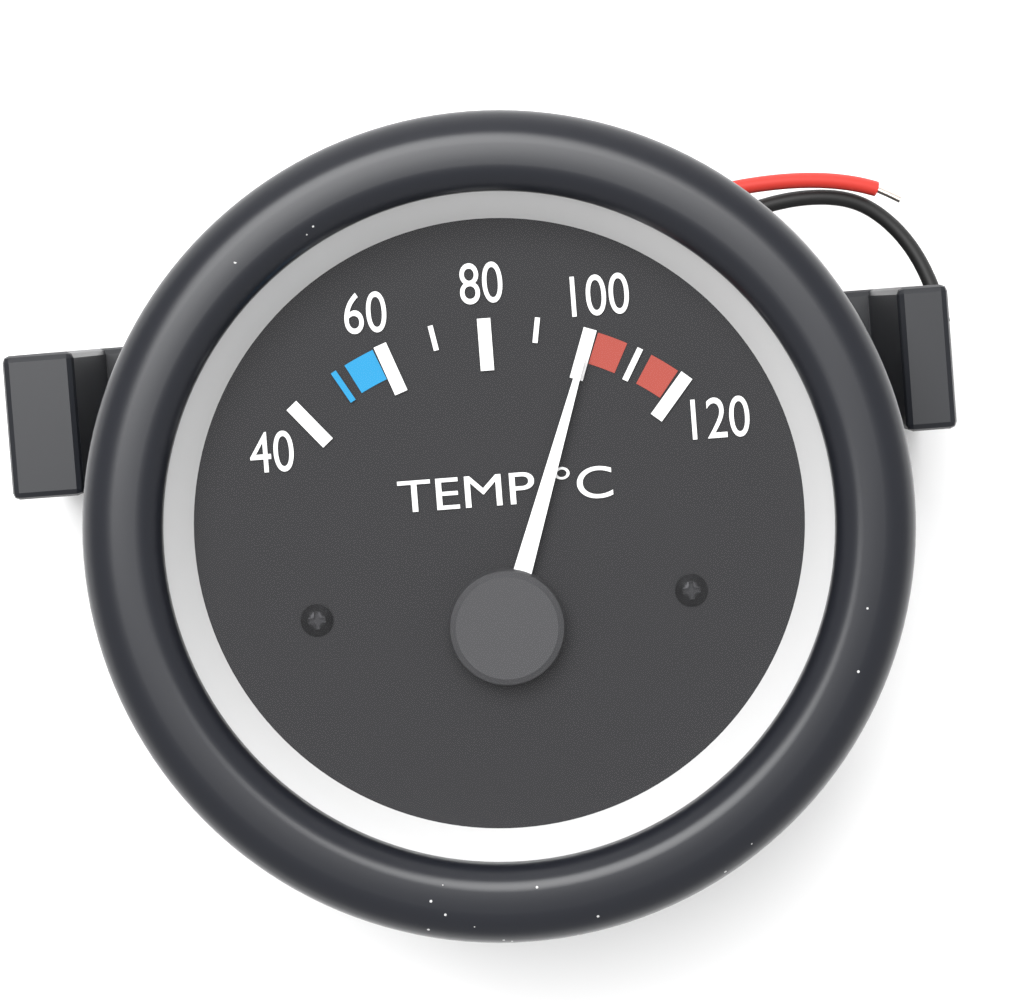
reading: 100 °C
